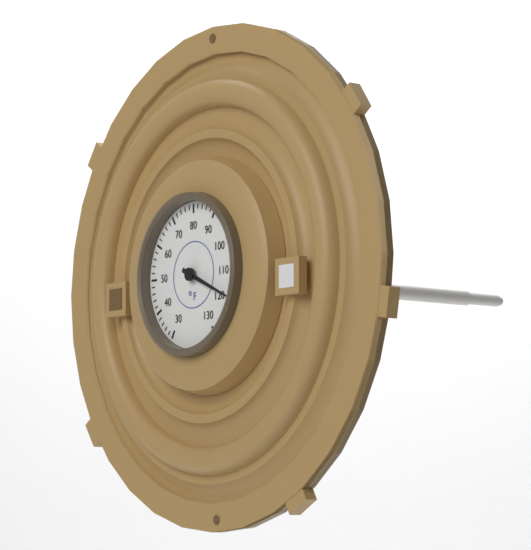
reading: 118 °F
